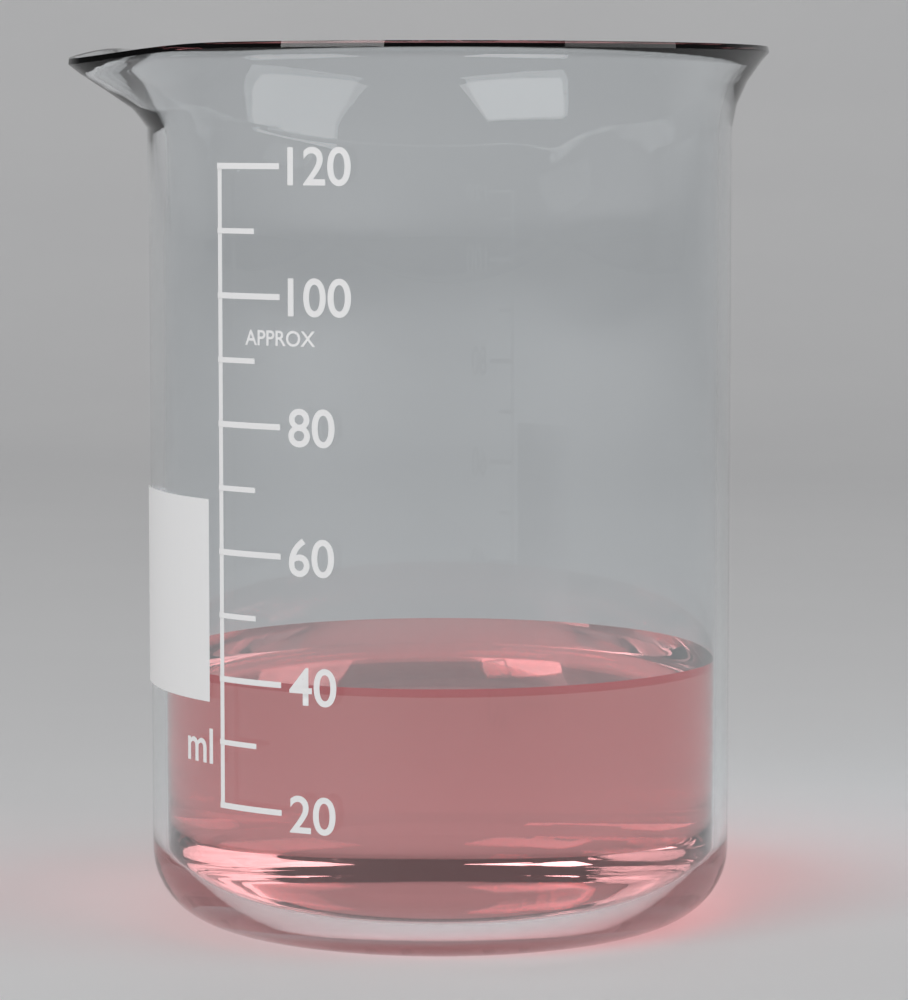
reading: 40 ml
